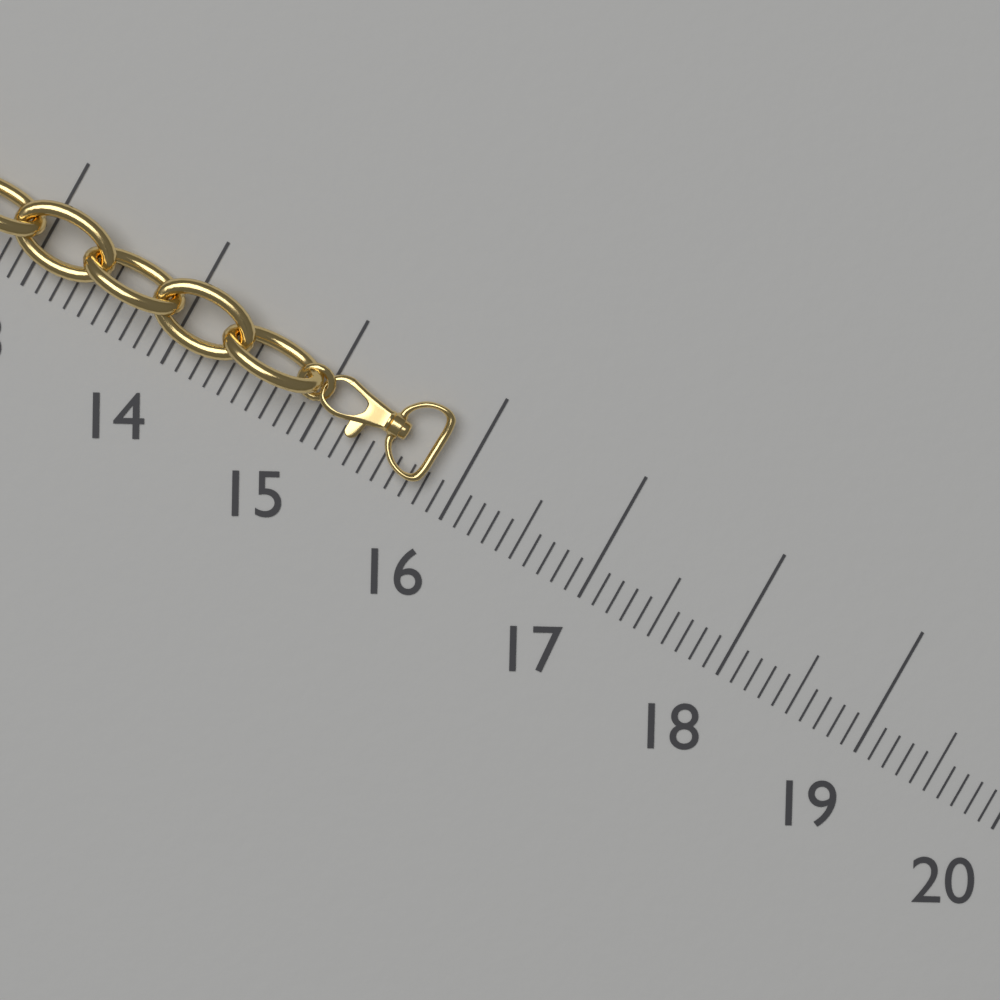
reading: 15.8 (no unit)
